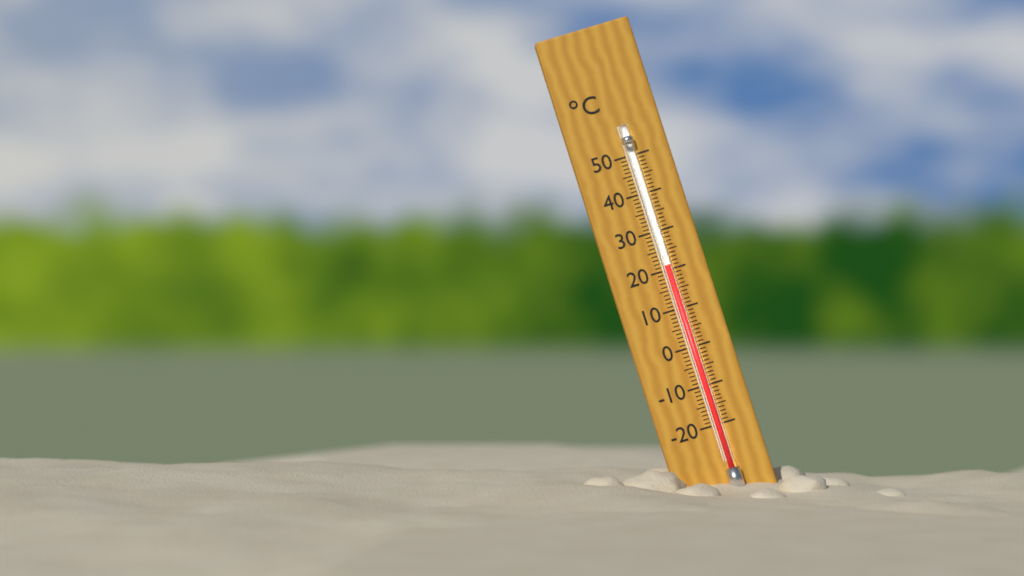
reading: 21 °C
